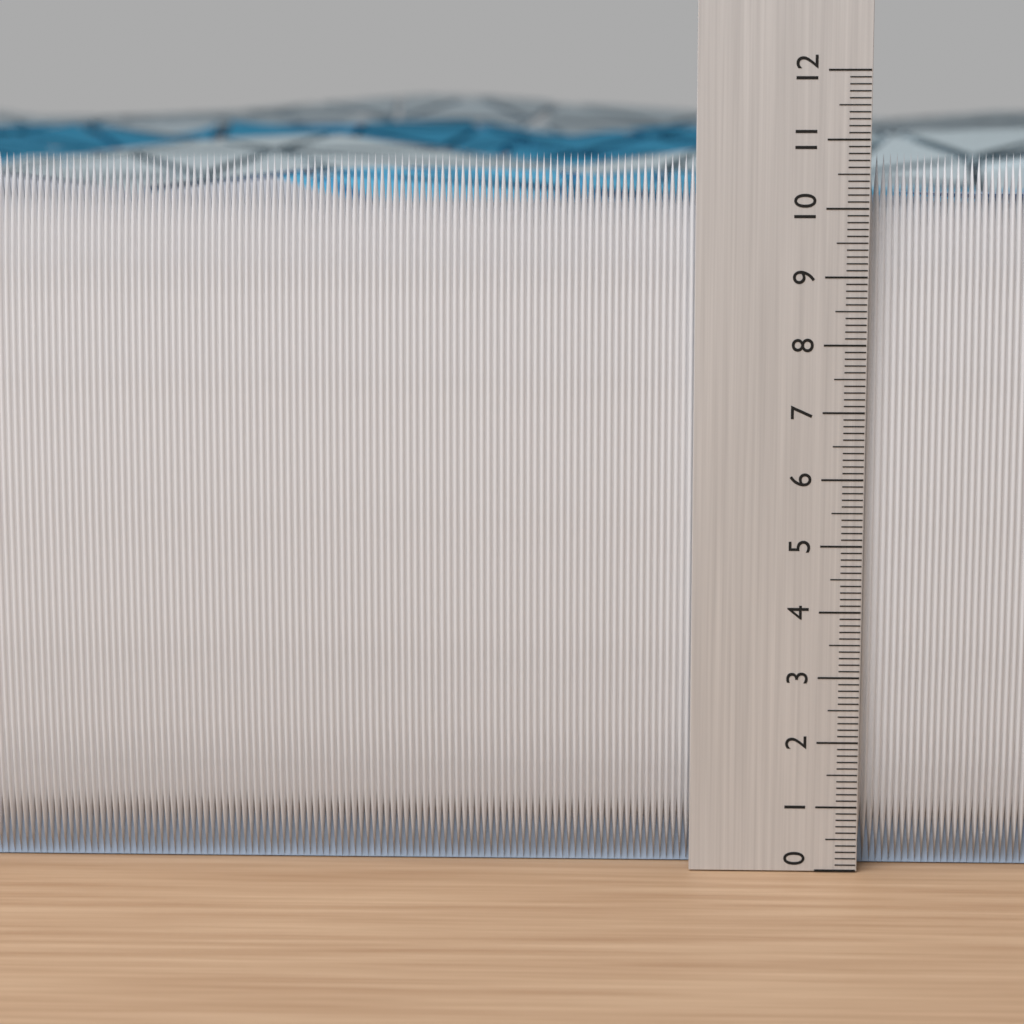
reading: 10.8 (no unit)
